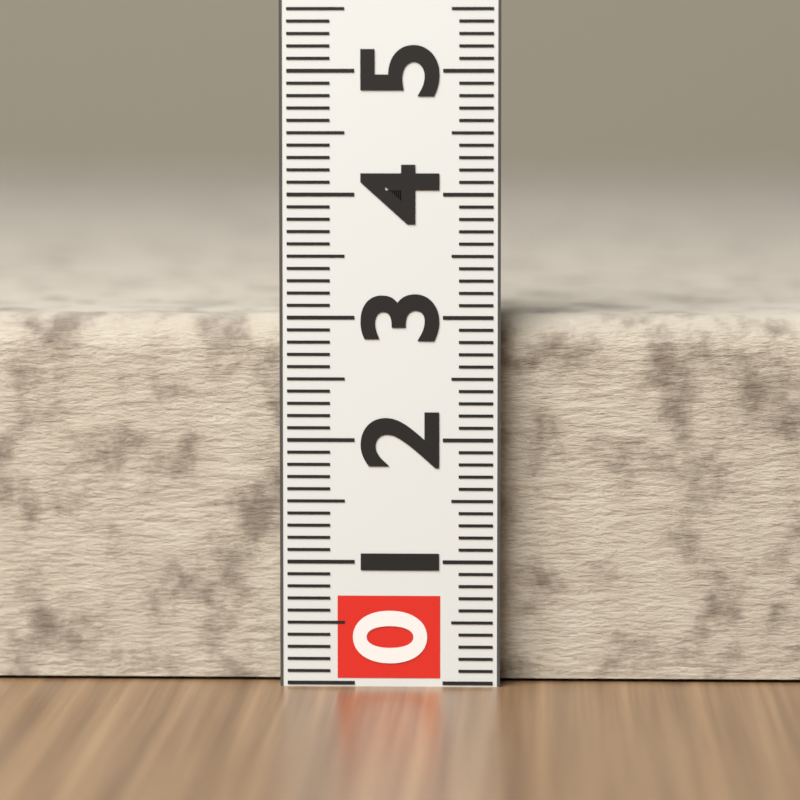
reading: 3.0 (no unit)
